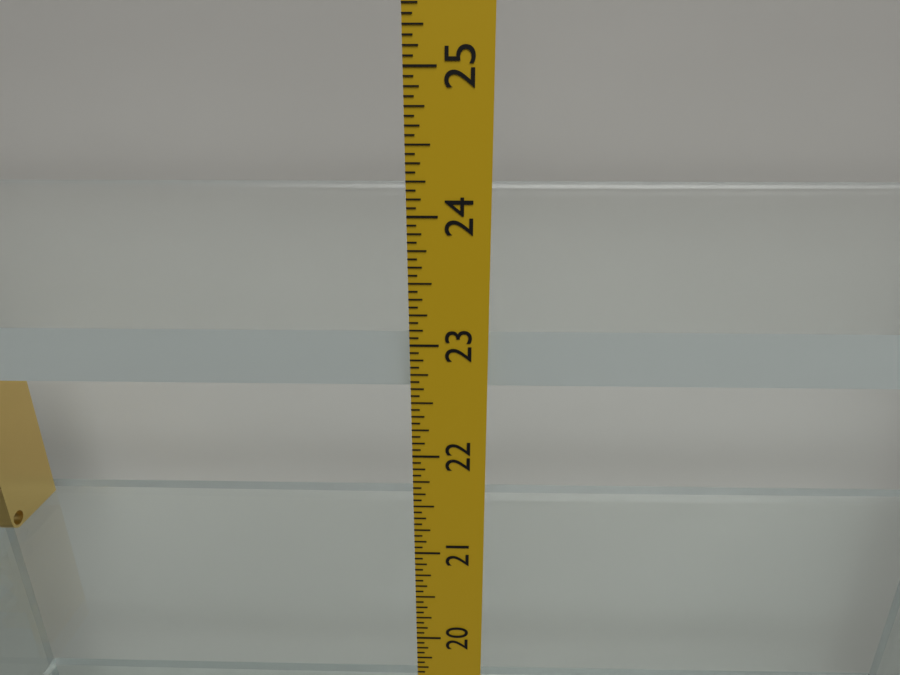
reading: 23.0625 in
